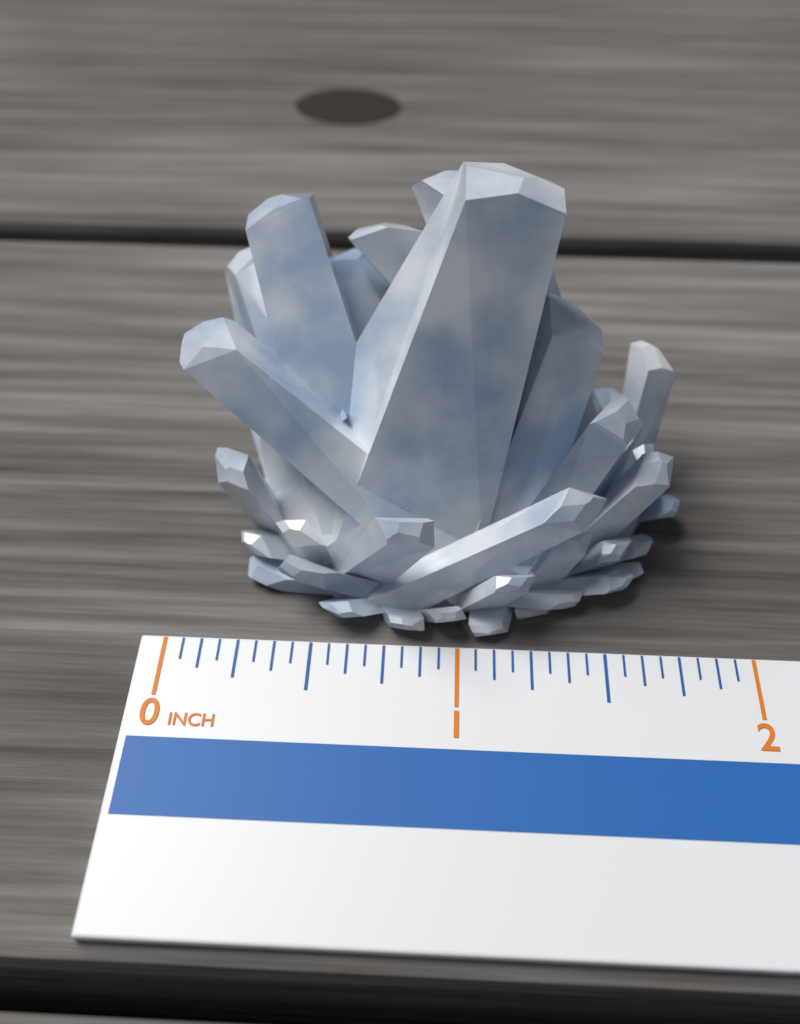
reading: 1.8125 in
